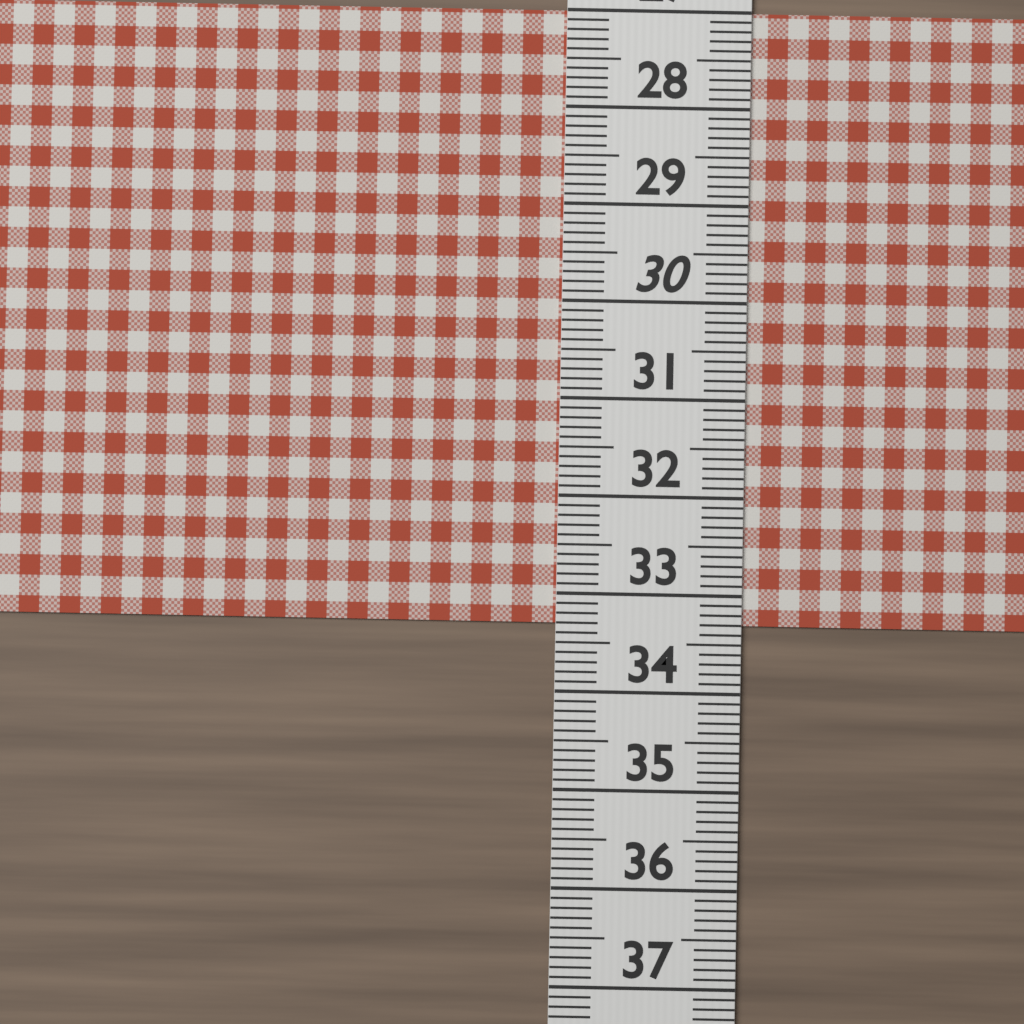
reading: 33.3 (no unit)
